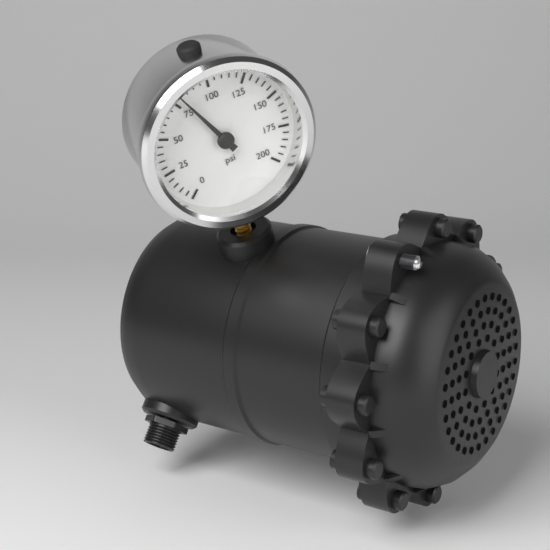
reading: 80 psi
